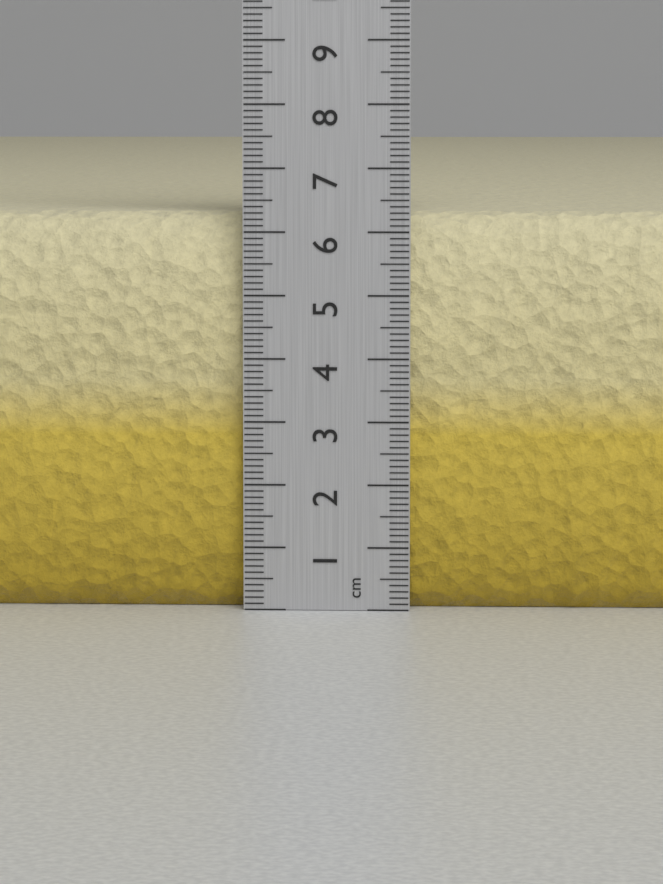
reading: 6.3 cm
